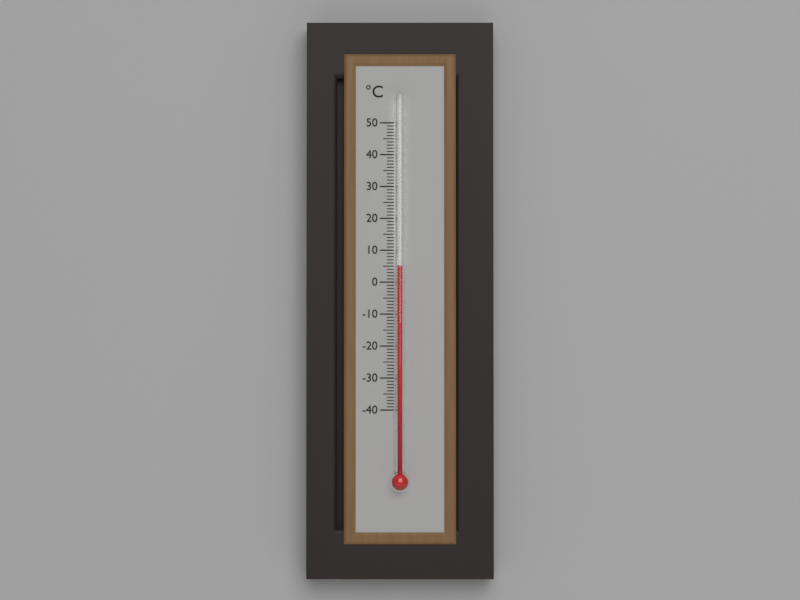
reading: 5 °C
